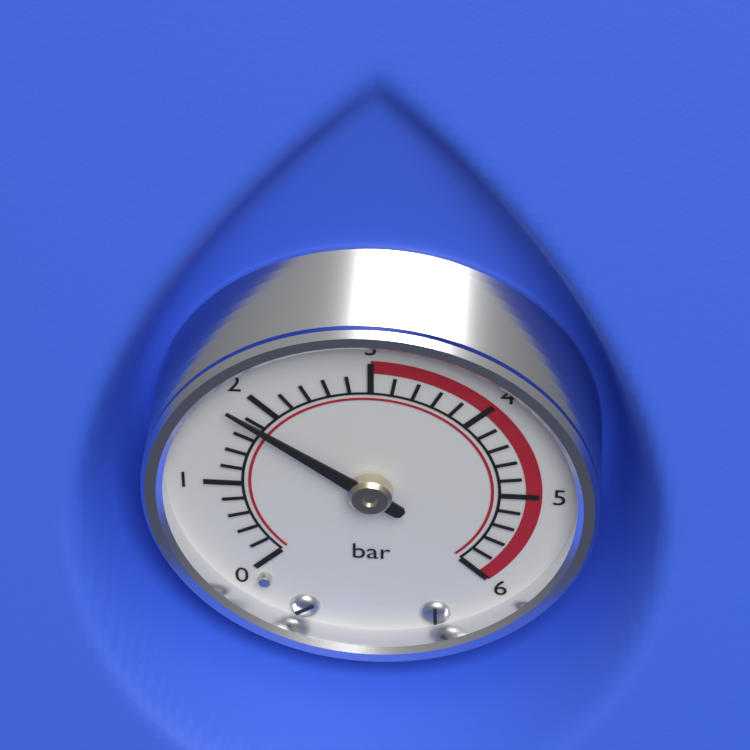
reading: 1.8 bar
